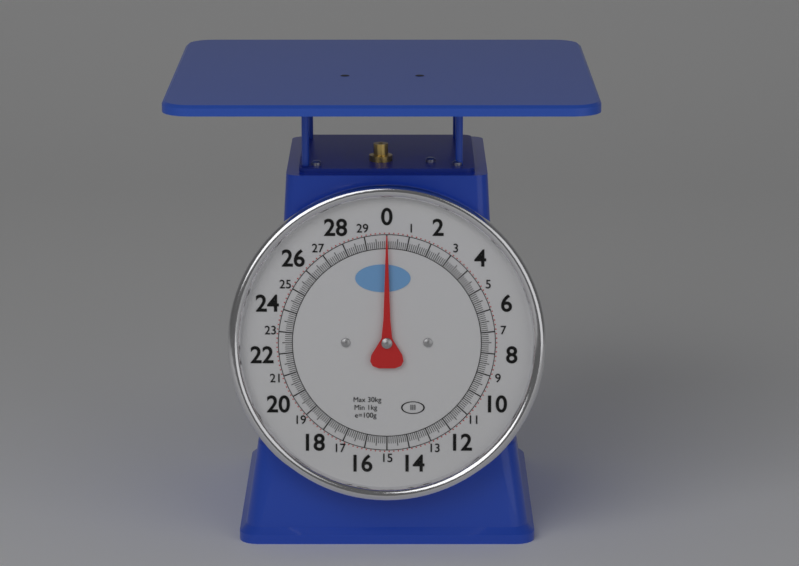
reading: 0.0 kg
